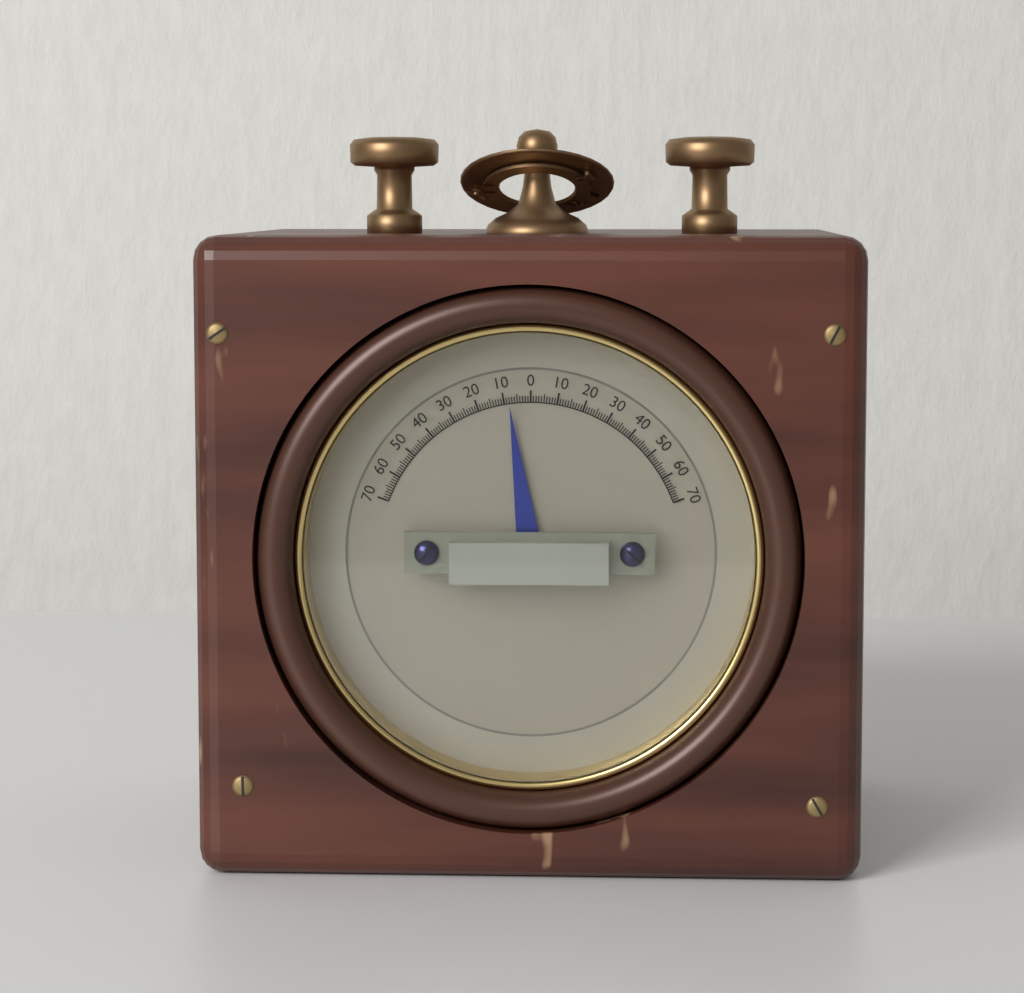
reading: -8 (no unit)
